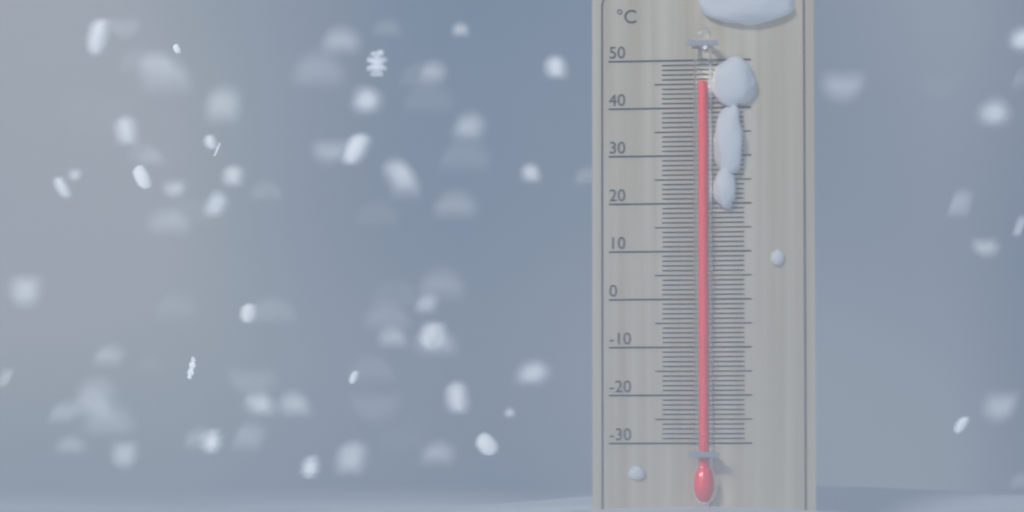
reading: 45 °C
